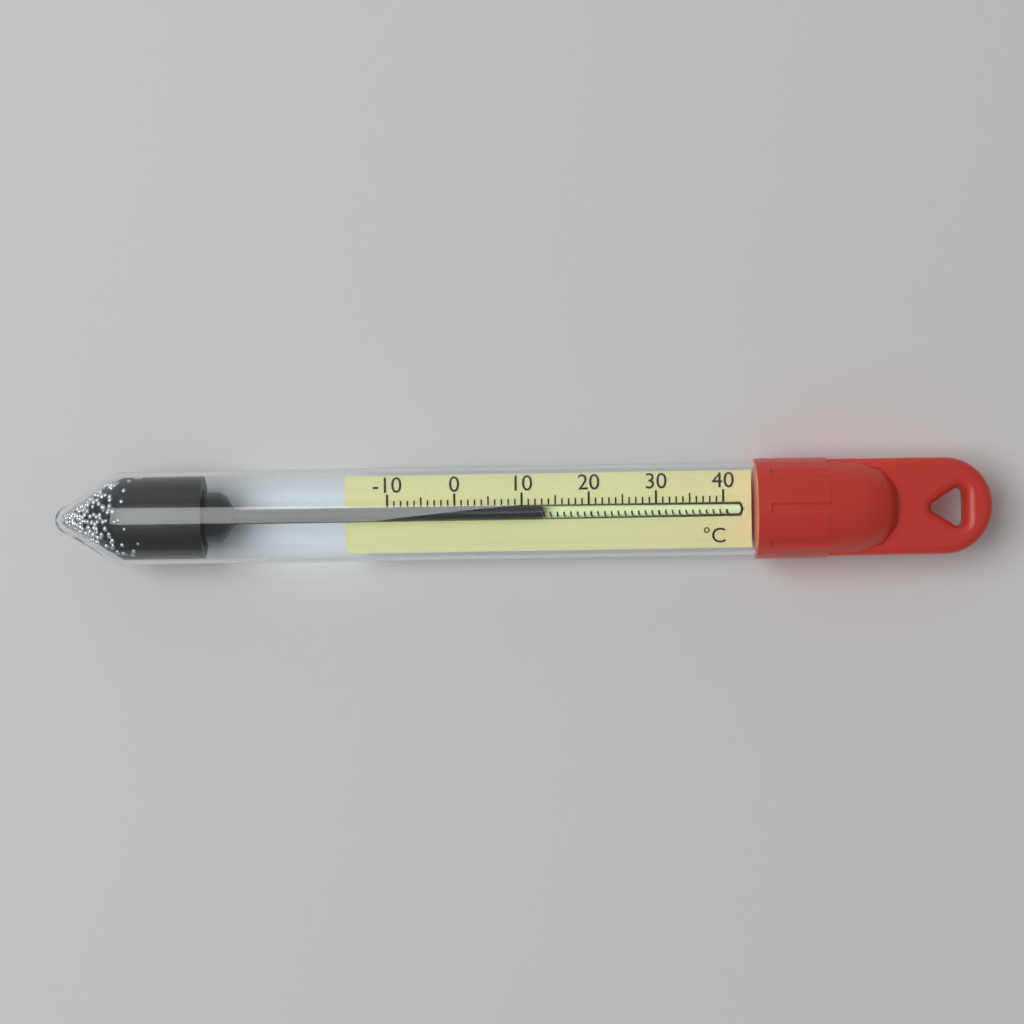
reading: 13 °C
